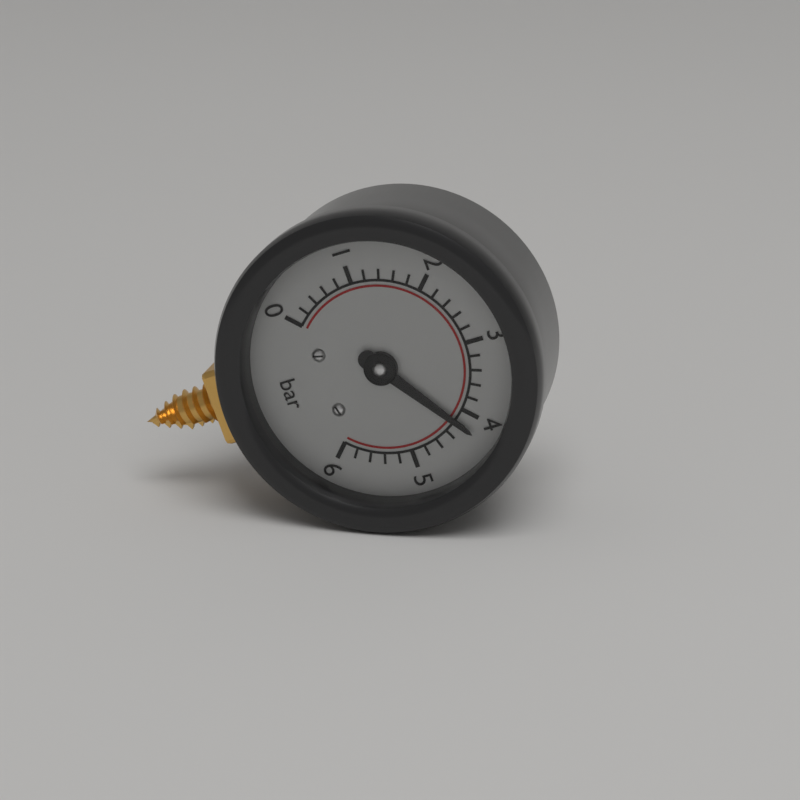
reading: 4.2 bar
